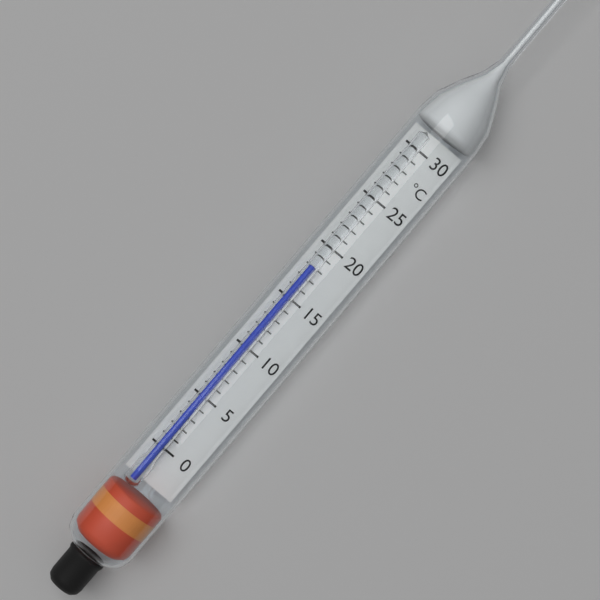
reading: 18 °C
